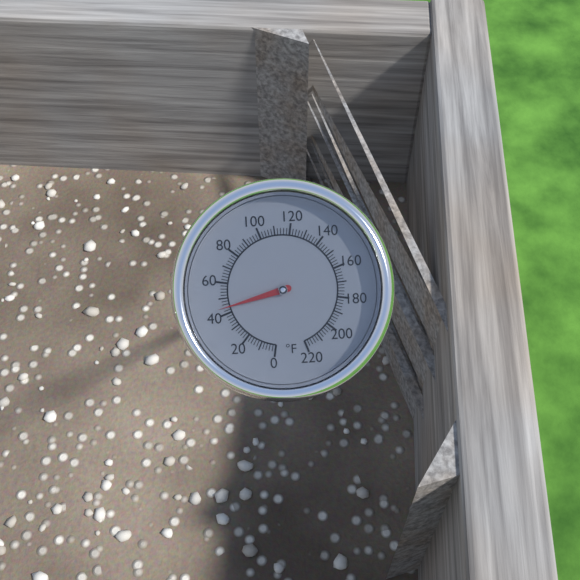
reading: 44 °F
